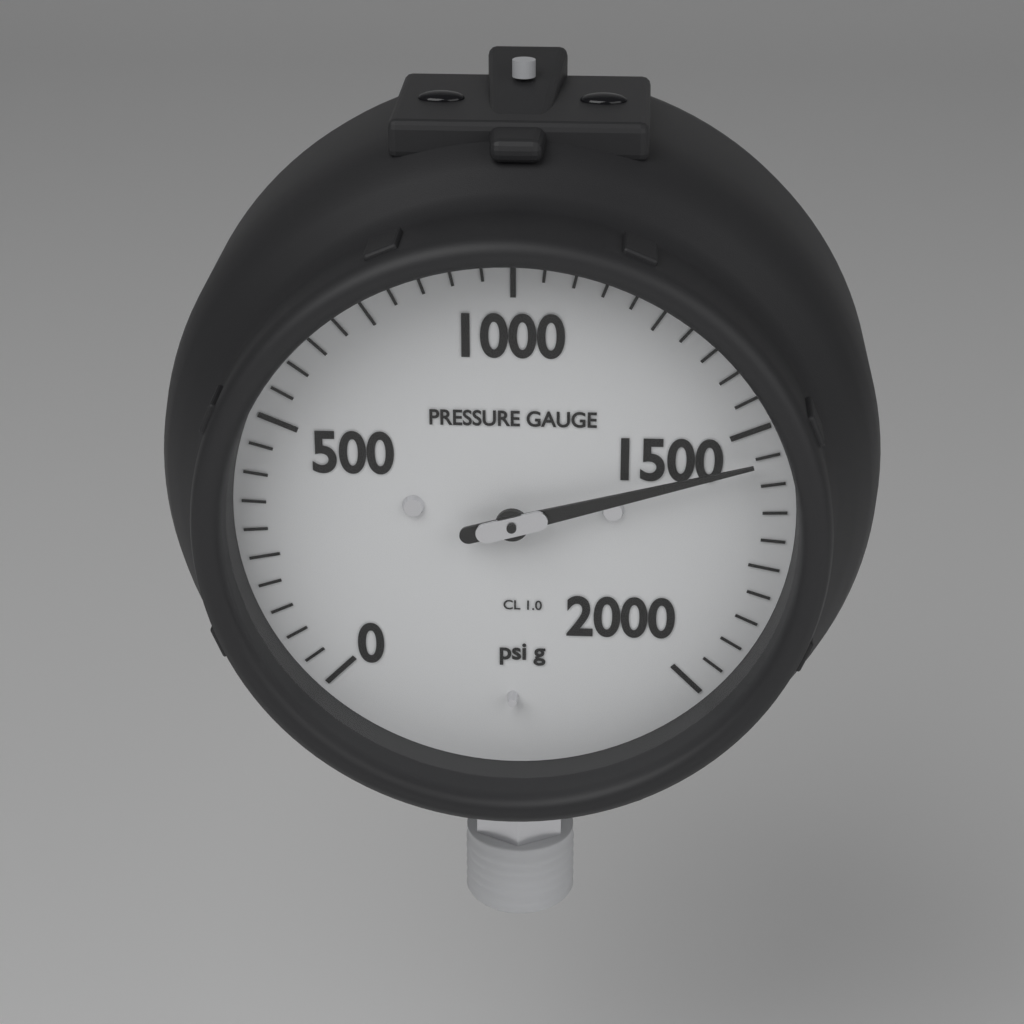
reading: 1550 psi
